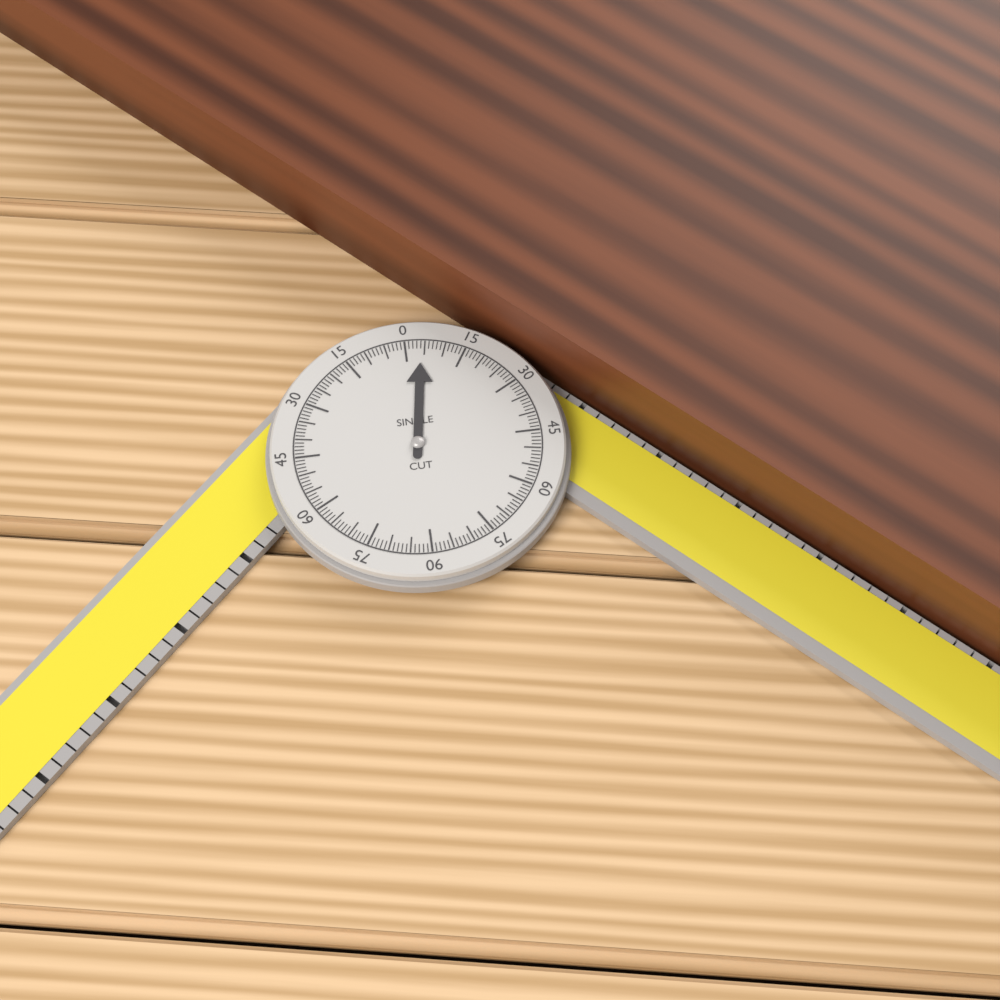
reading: 4 °
